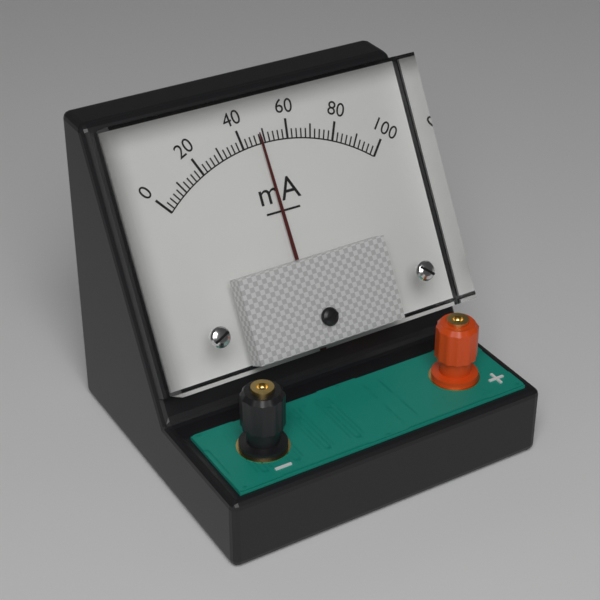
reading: 48 mA
